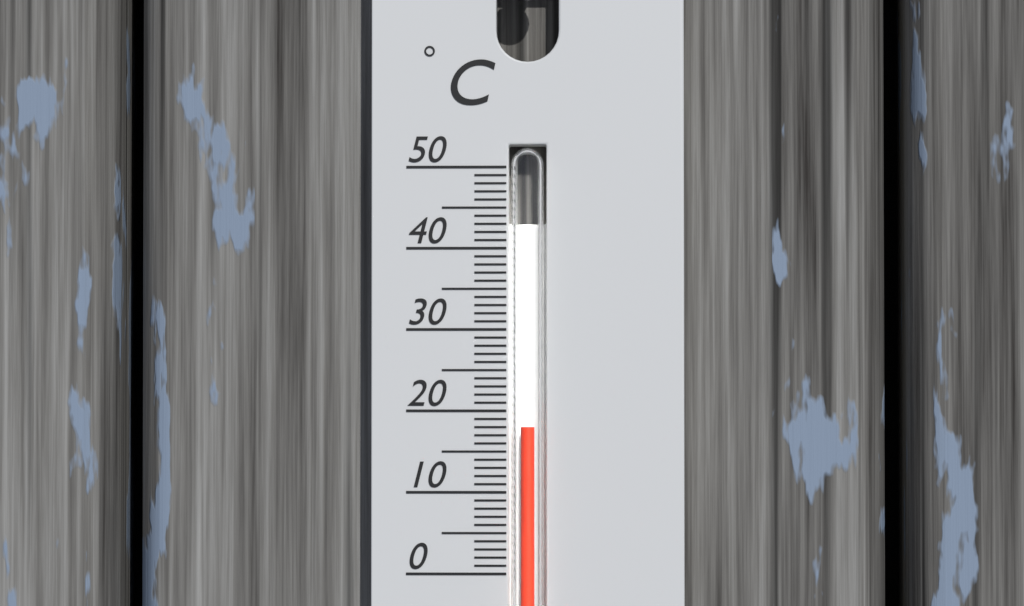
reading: 18 °C
